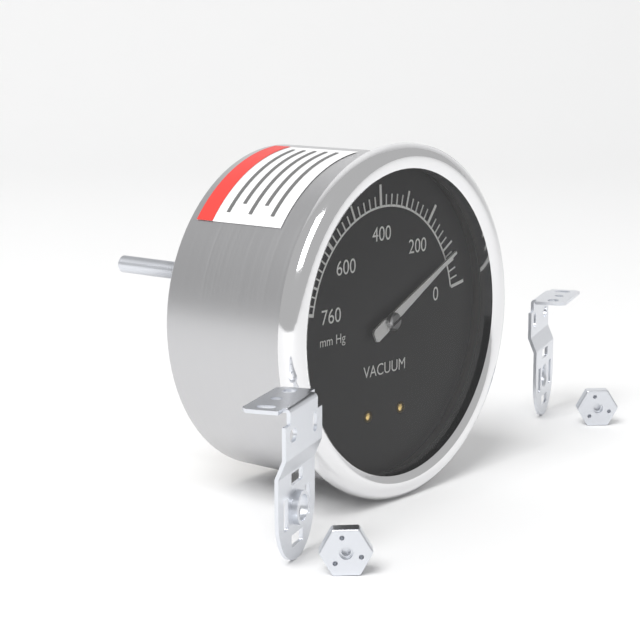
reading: 80 mm Hg
